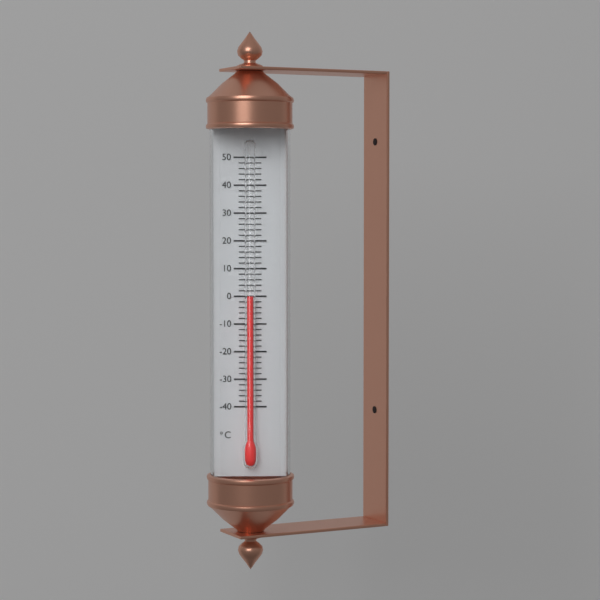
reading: 0 °C
